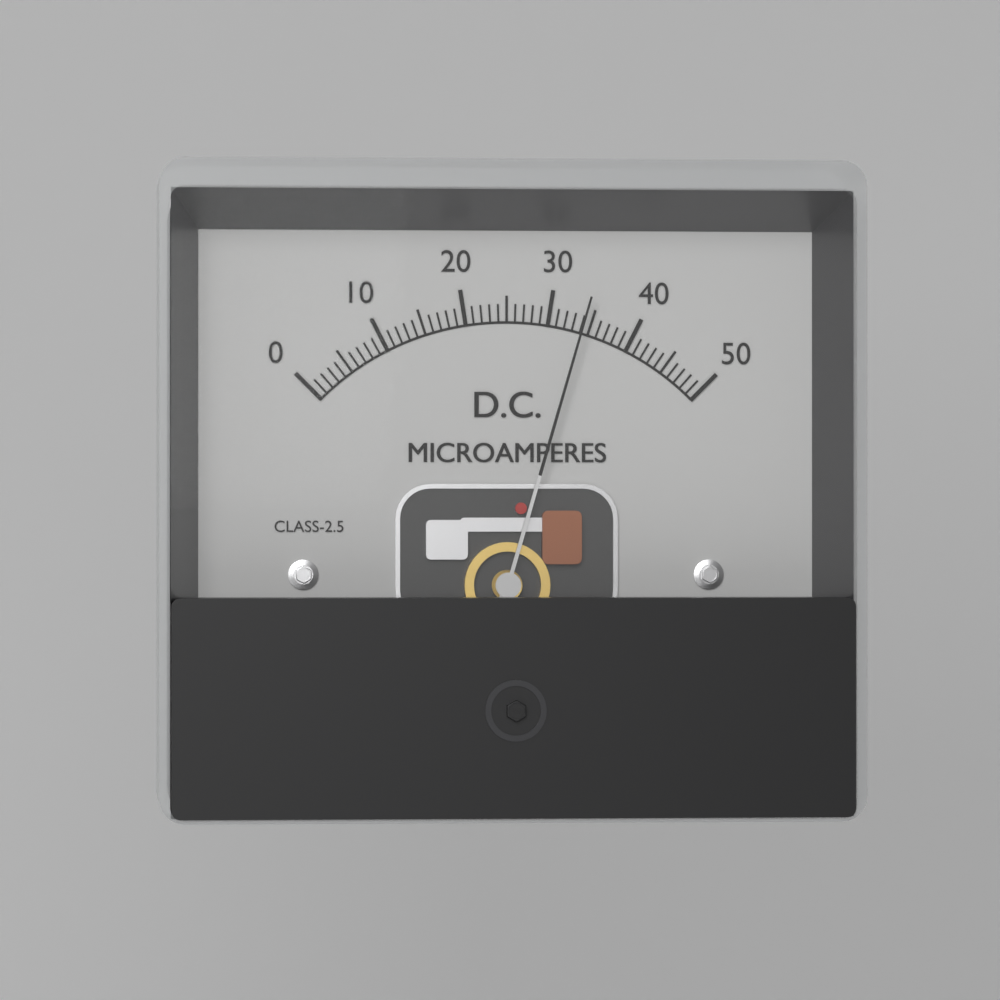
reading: 34 µA
